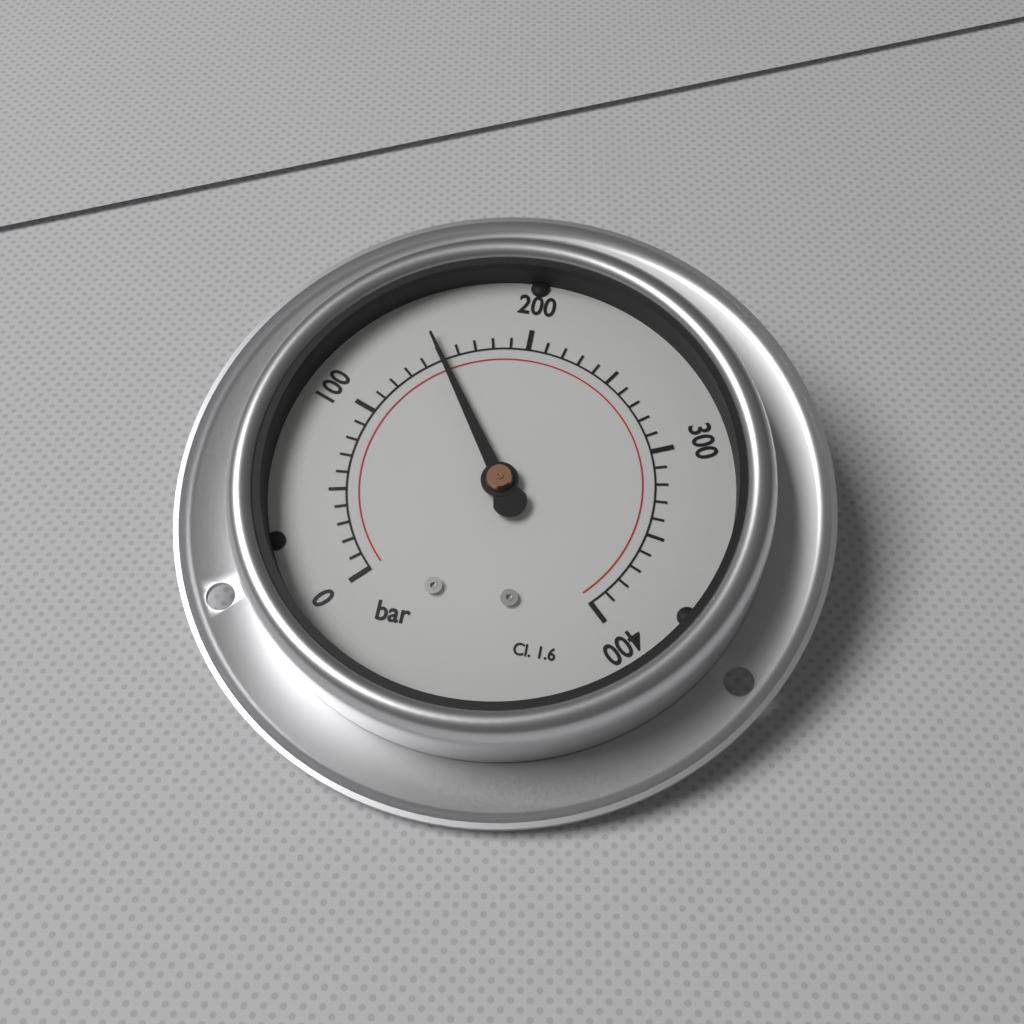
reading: 150 bar
